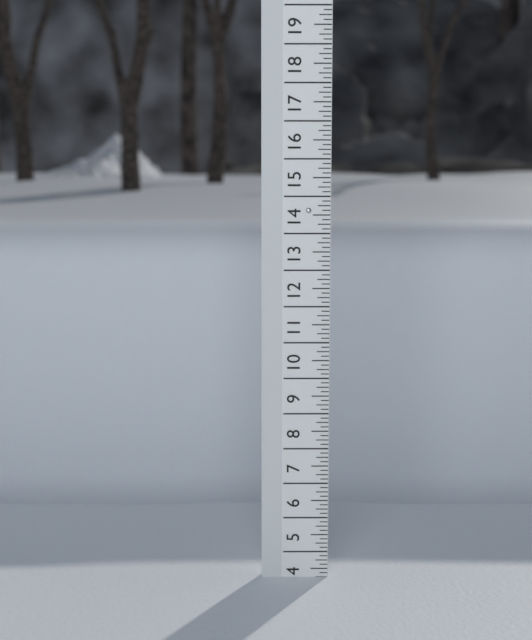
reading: 4.250 (no unit)
